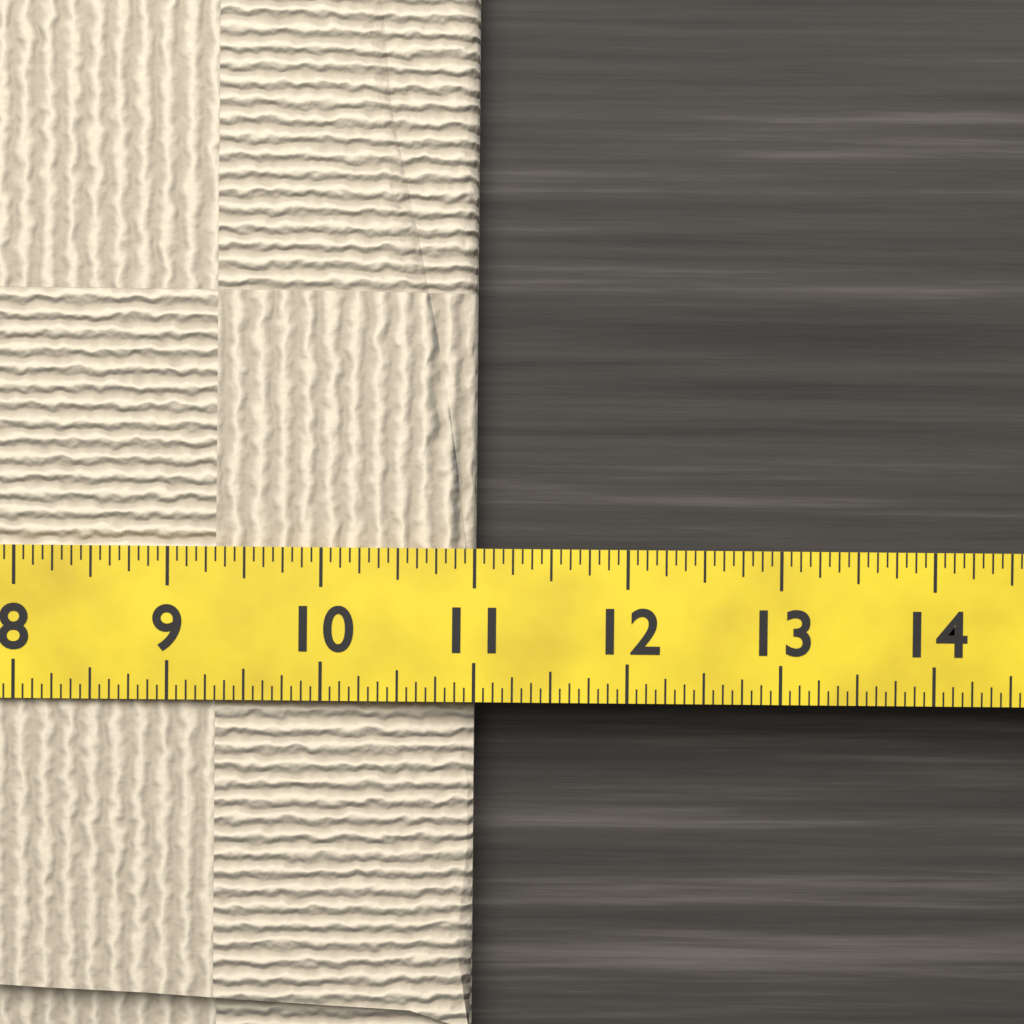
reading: 11.0000 (no unit)
